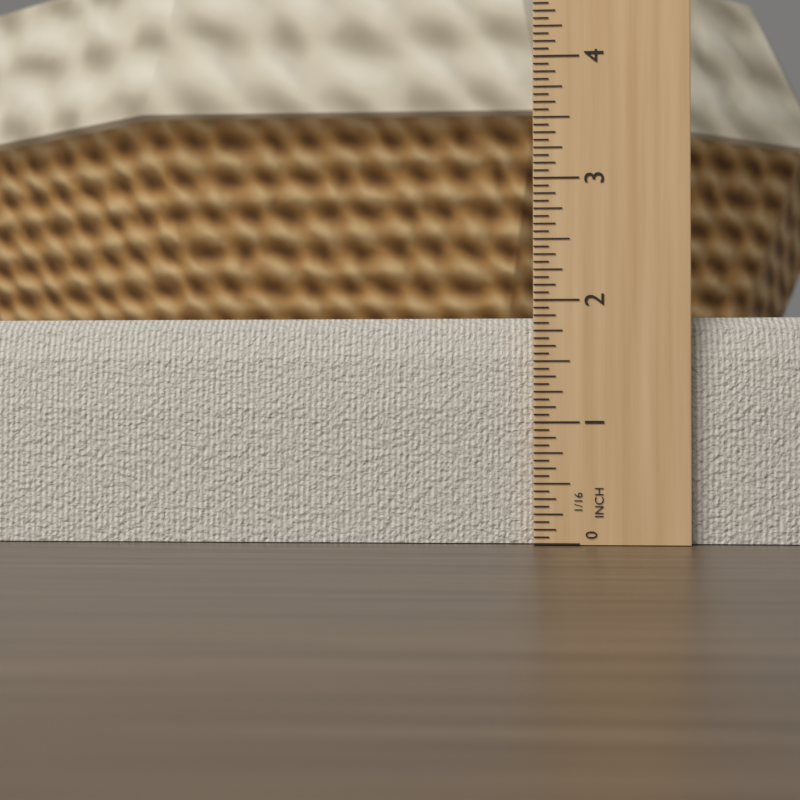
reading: 1.8750 in
